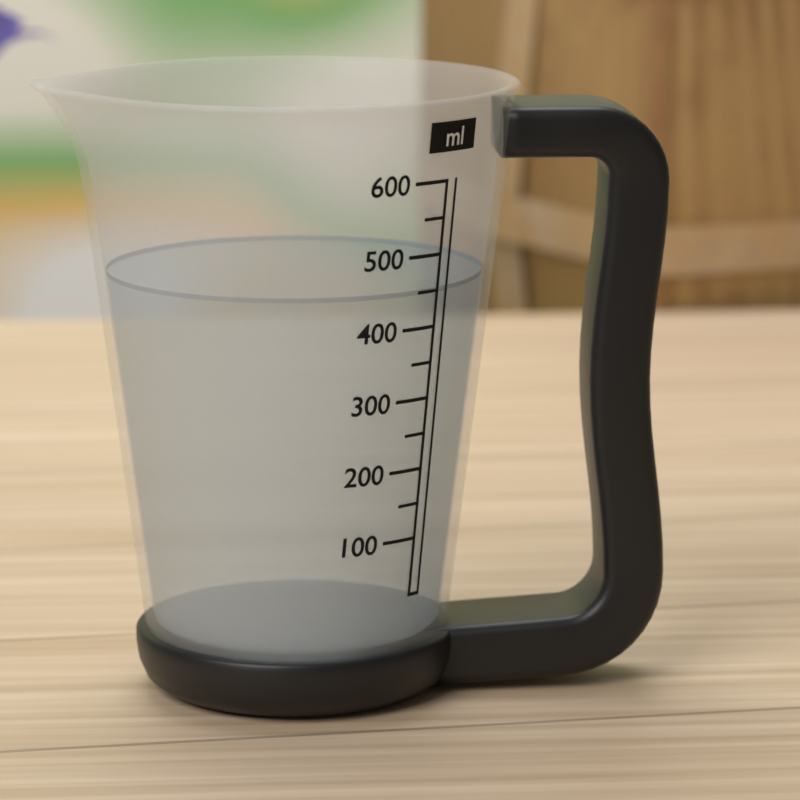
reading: 450 ml
